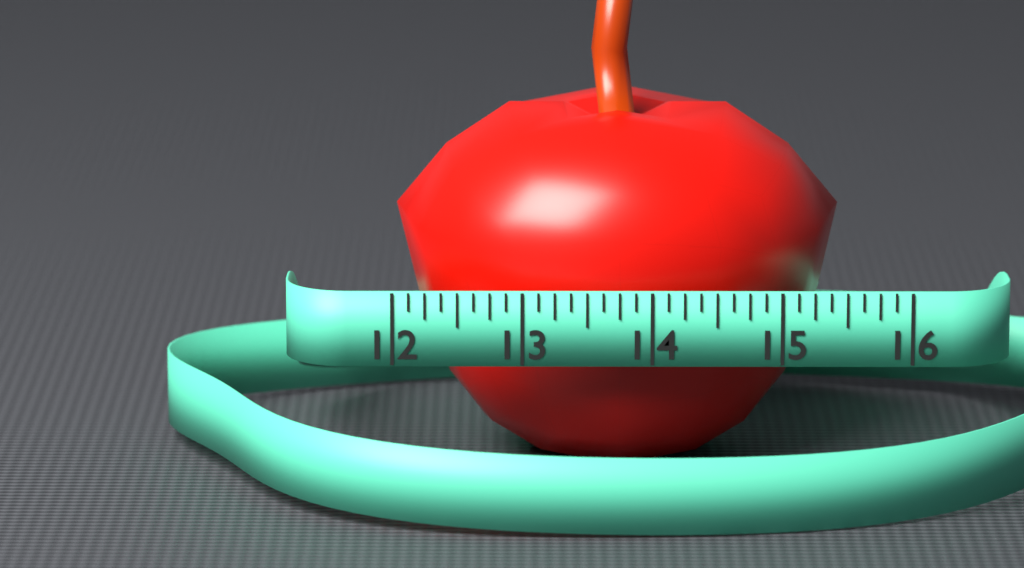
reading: 15.500 (no unit)
